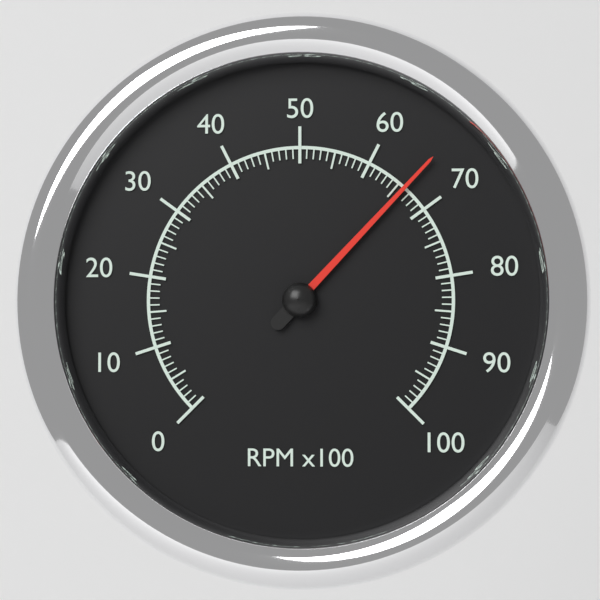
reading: 66 RPM x100
